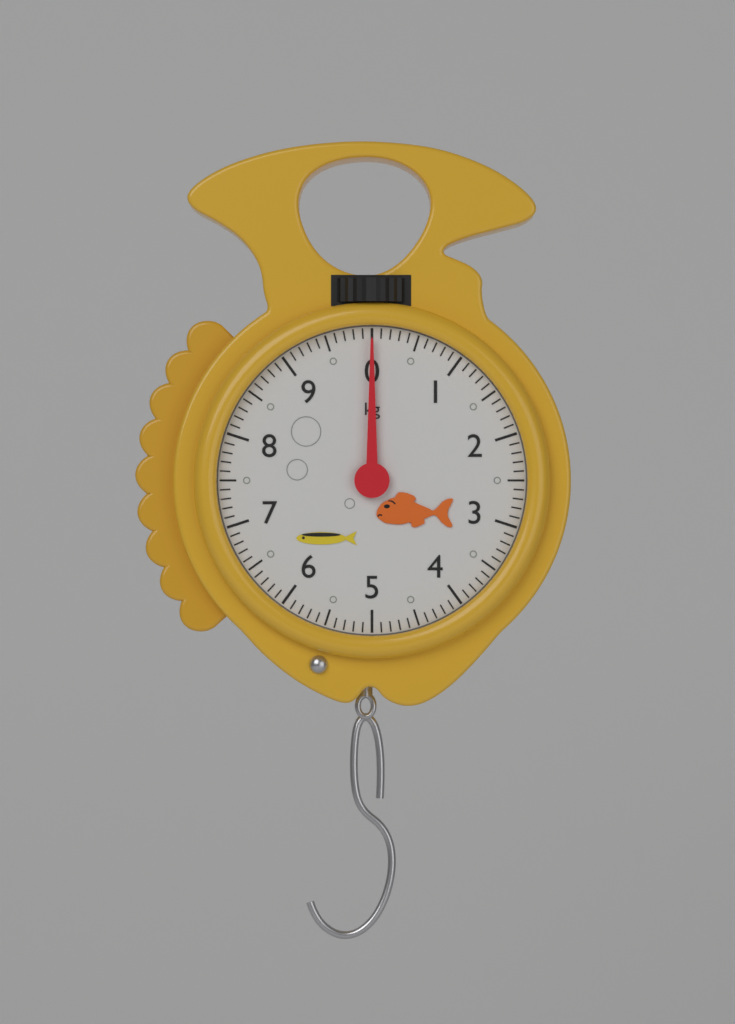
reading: 0.0 kg
